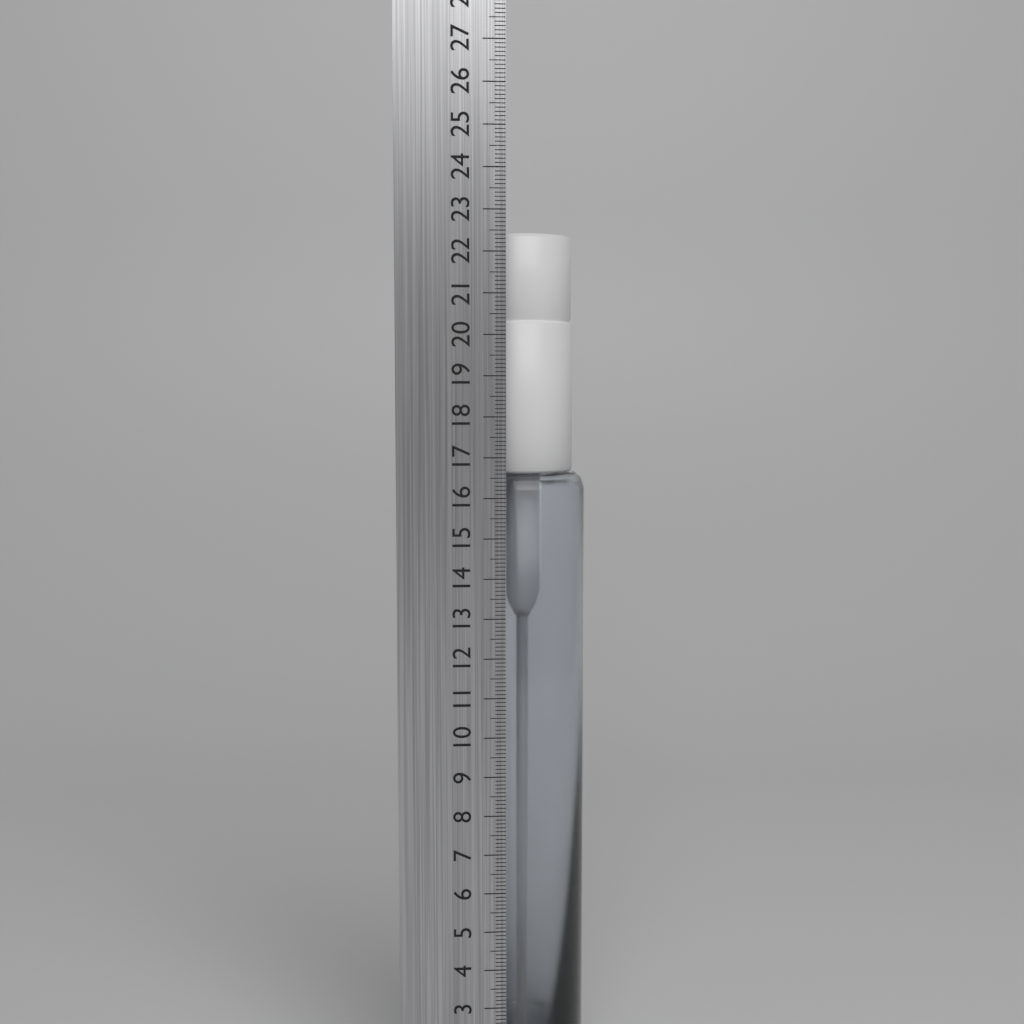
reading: 22.5 cm
